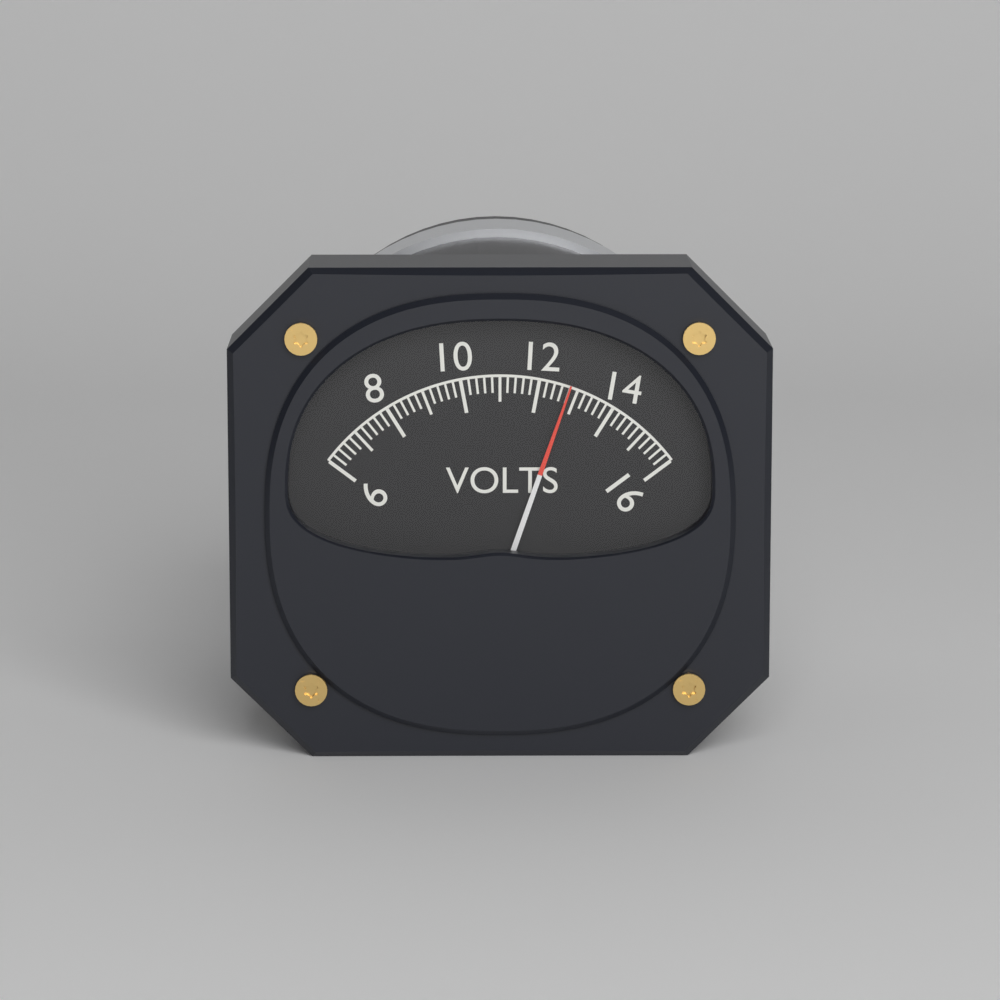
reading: 12.8 V
